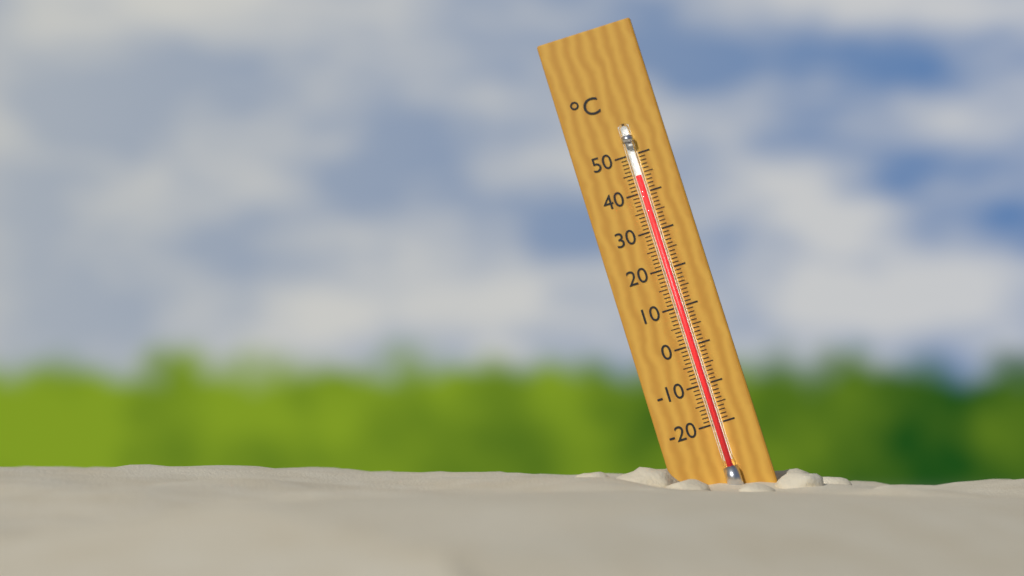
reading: 44 °C
